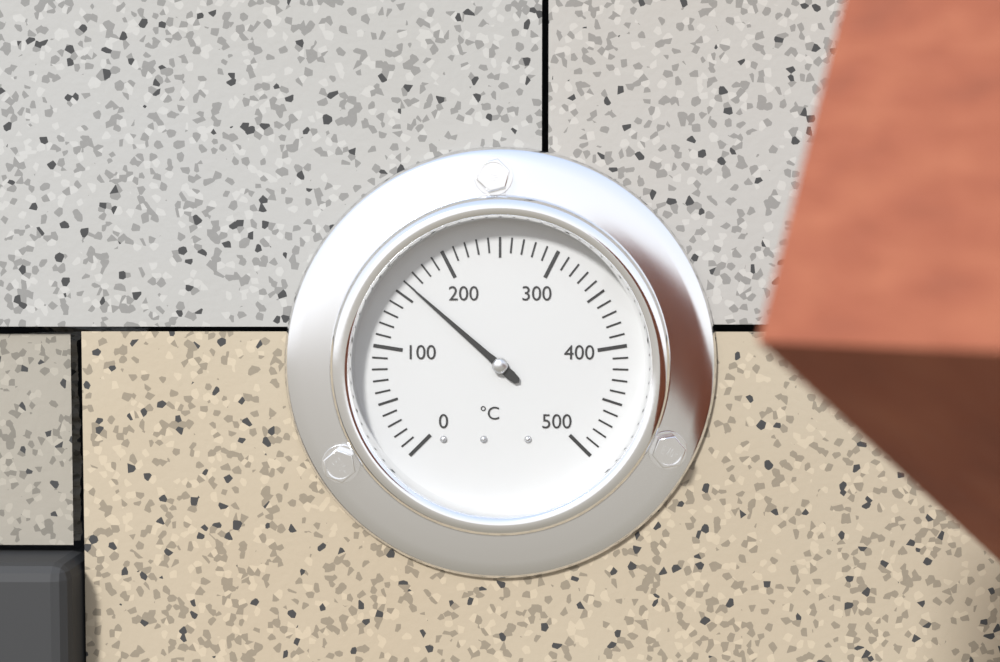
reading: 160 °C
